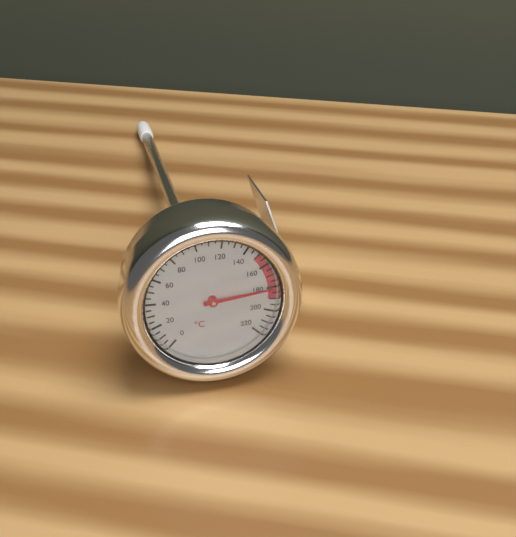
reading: 180 °C
